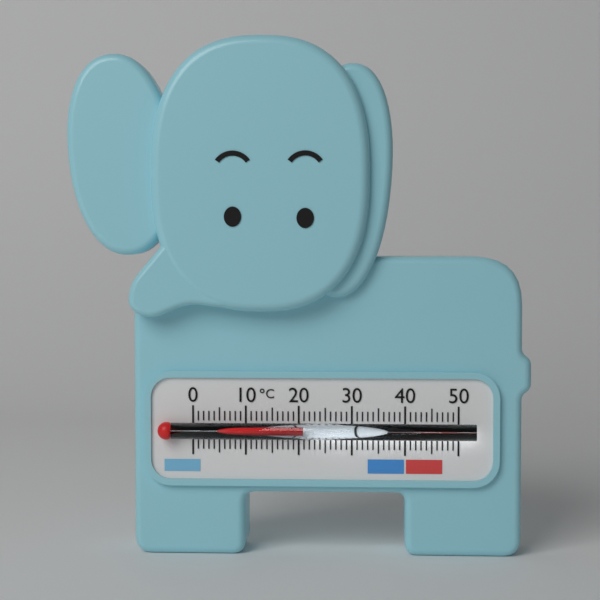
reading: 21 °C
